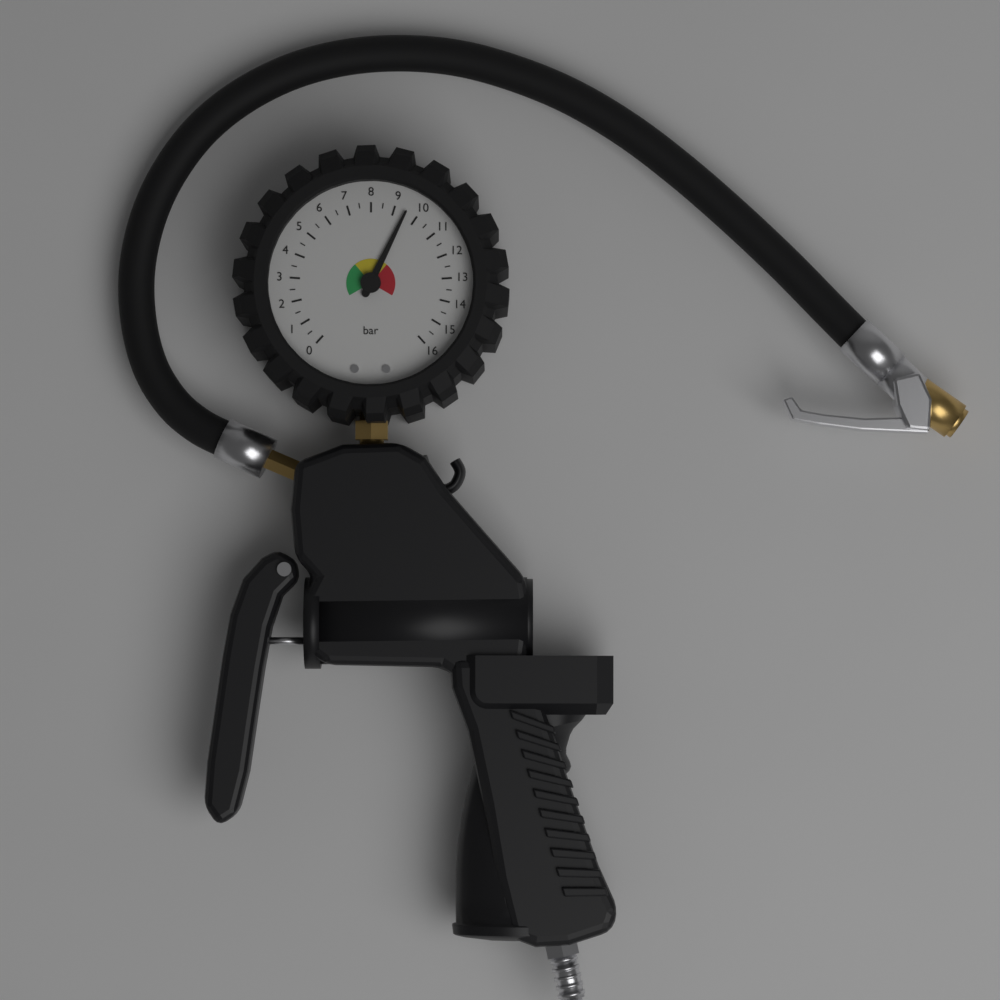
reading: 9.5 bar
